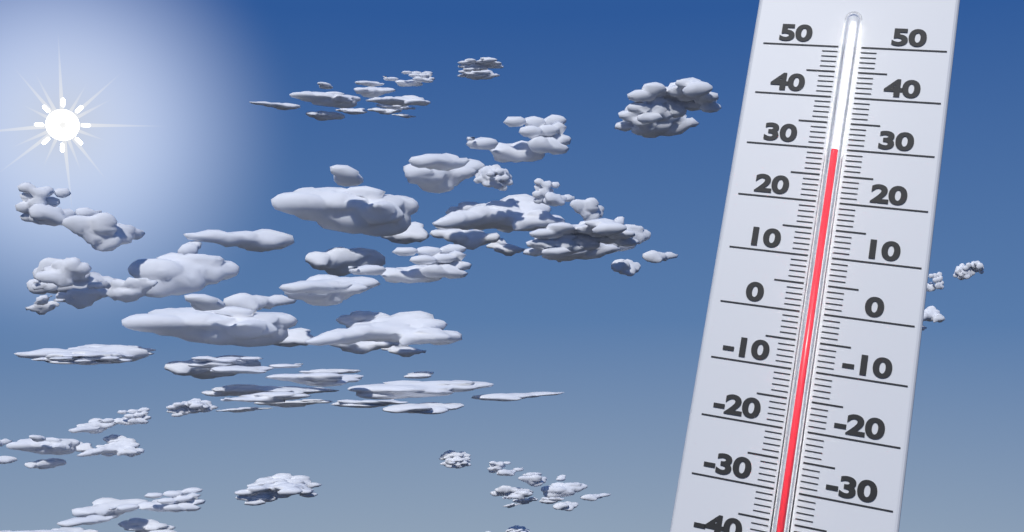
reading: 29 (no unit)
